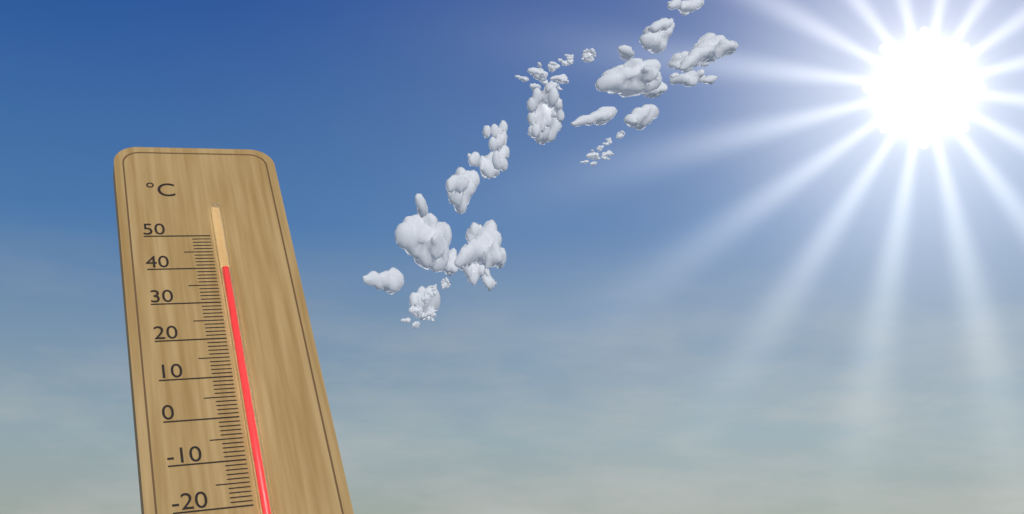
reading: 39 °C
